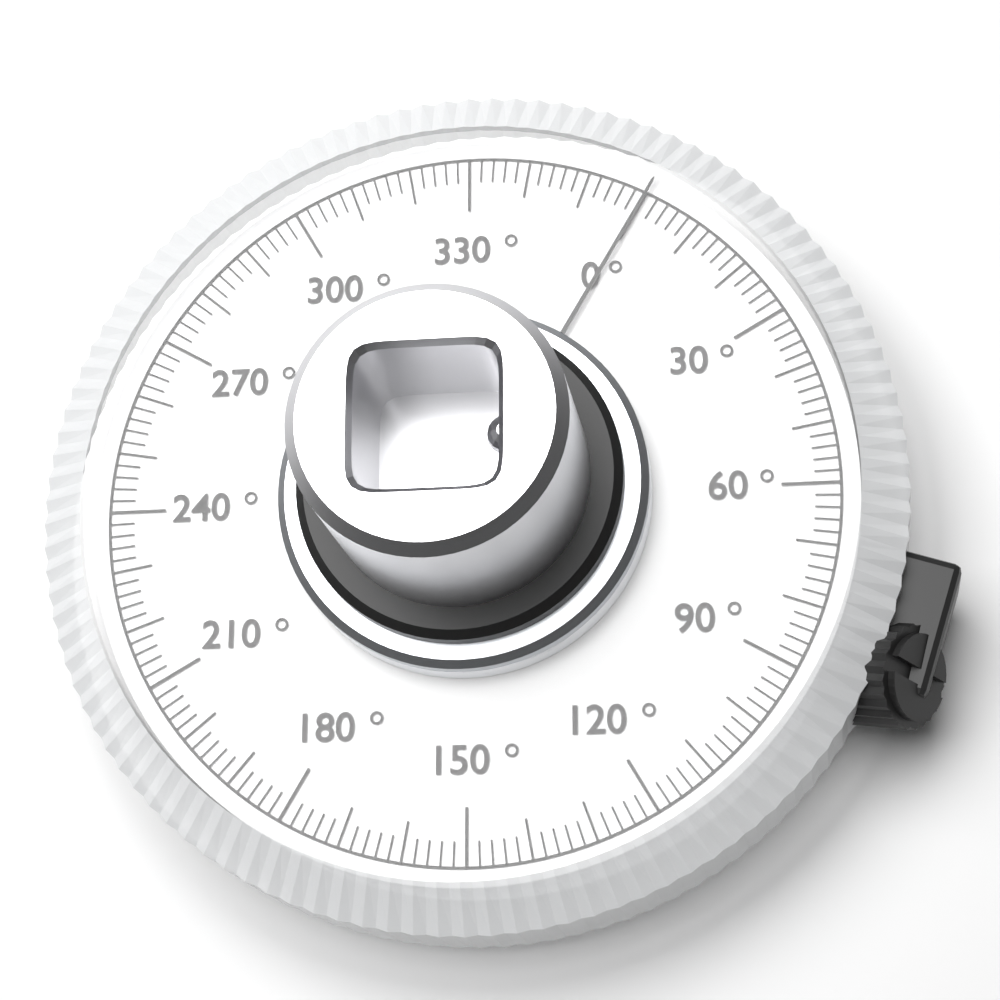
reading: 0 °
